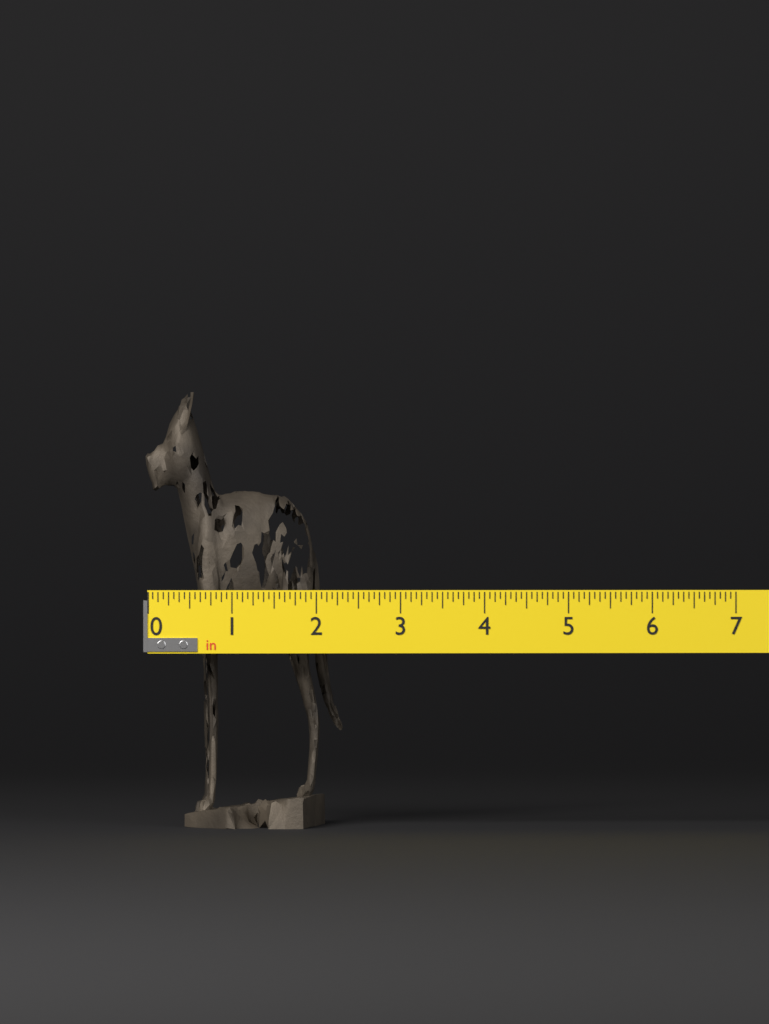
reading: 2.3750 in
